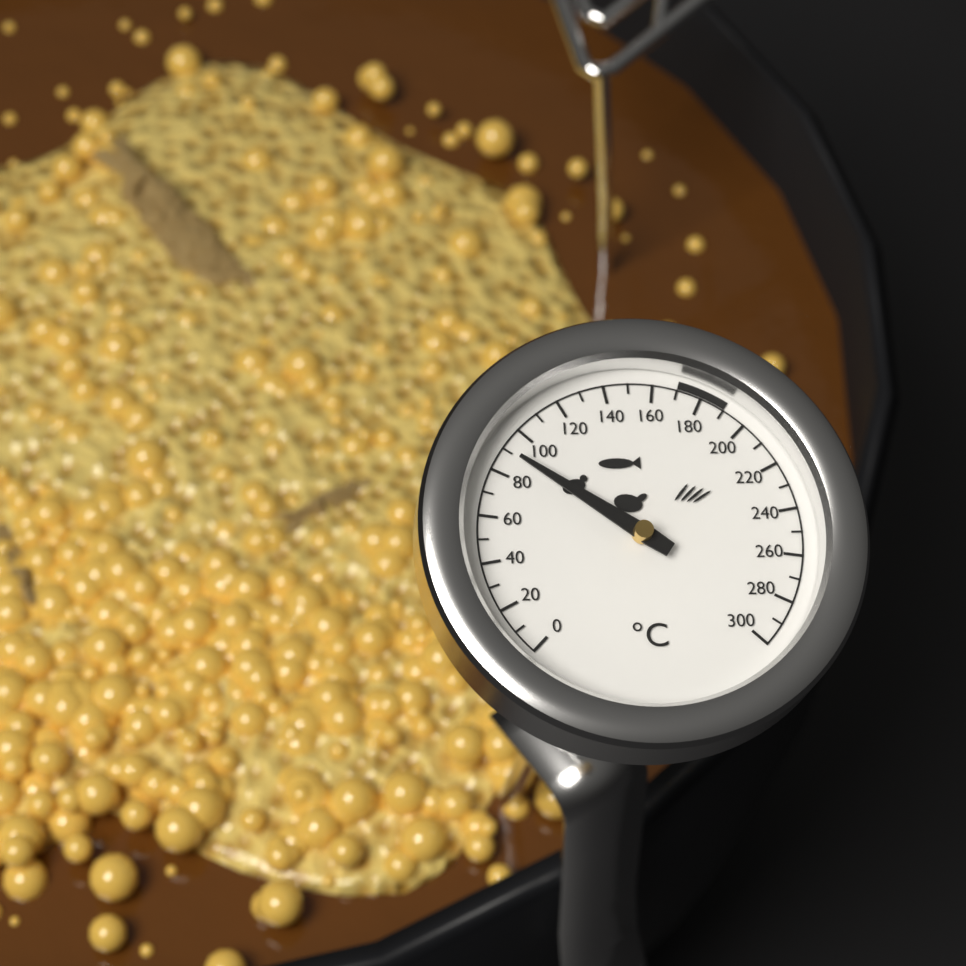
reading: 90 °C
